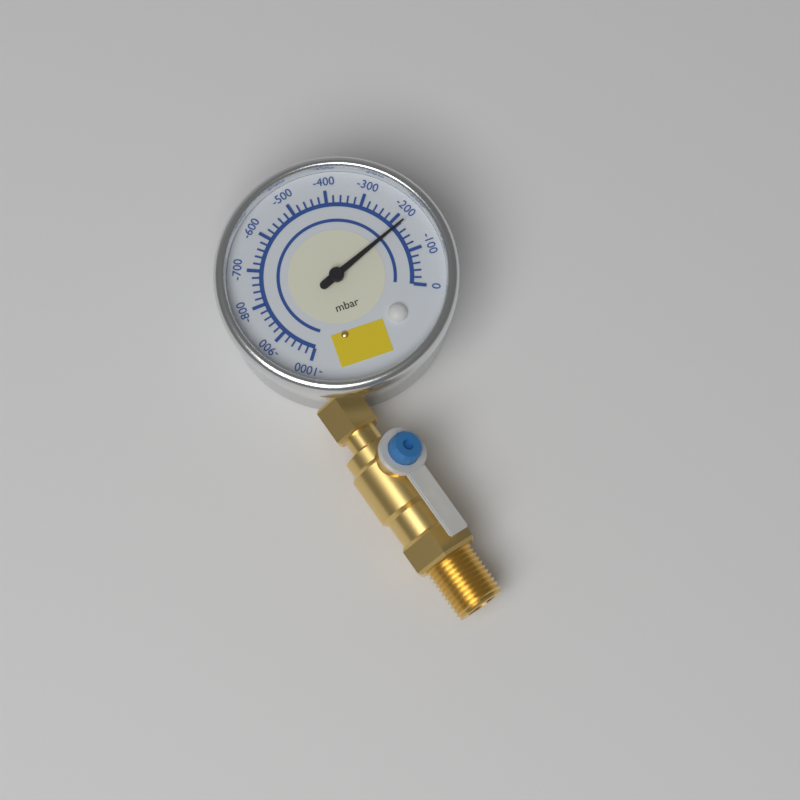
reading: -180 mbar
